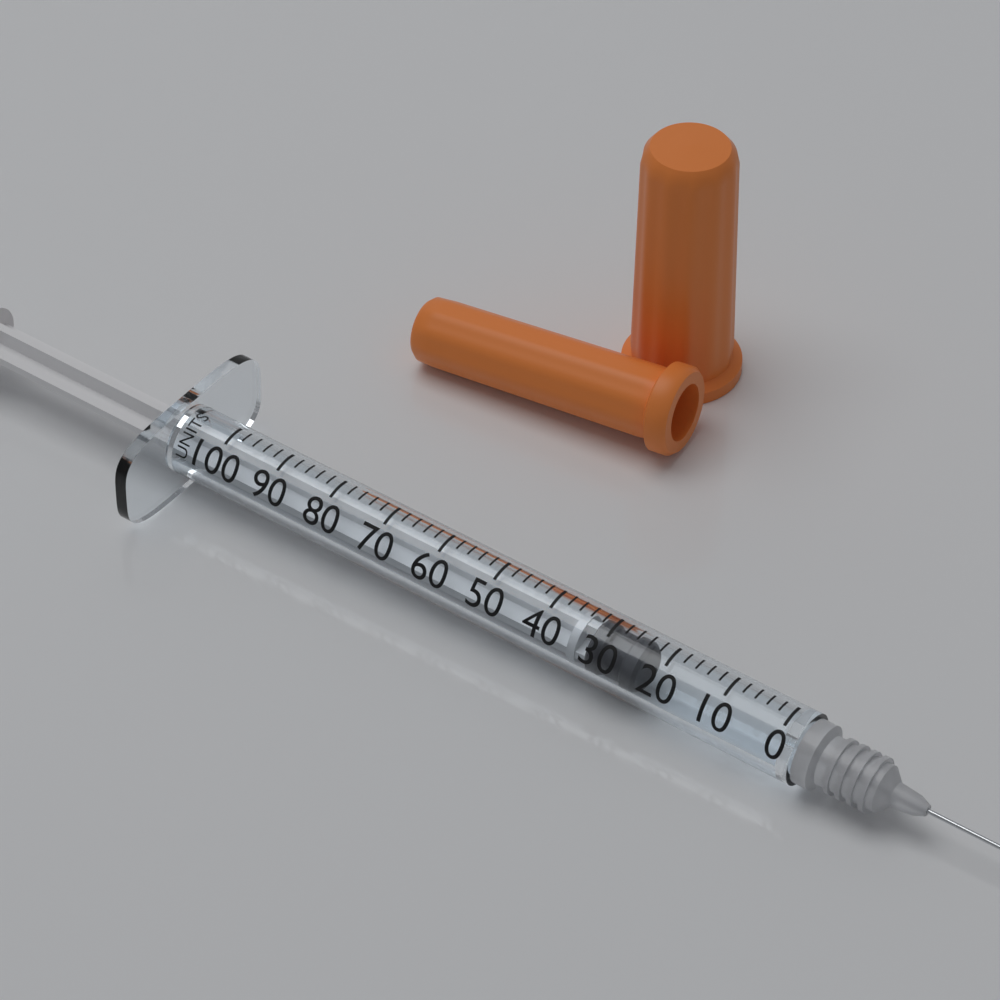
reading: 24 units
